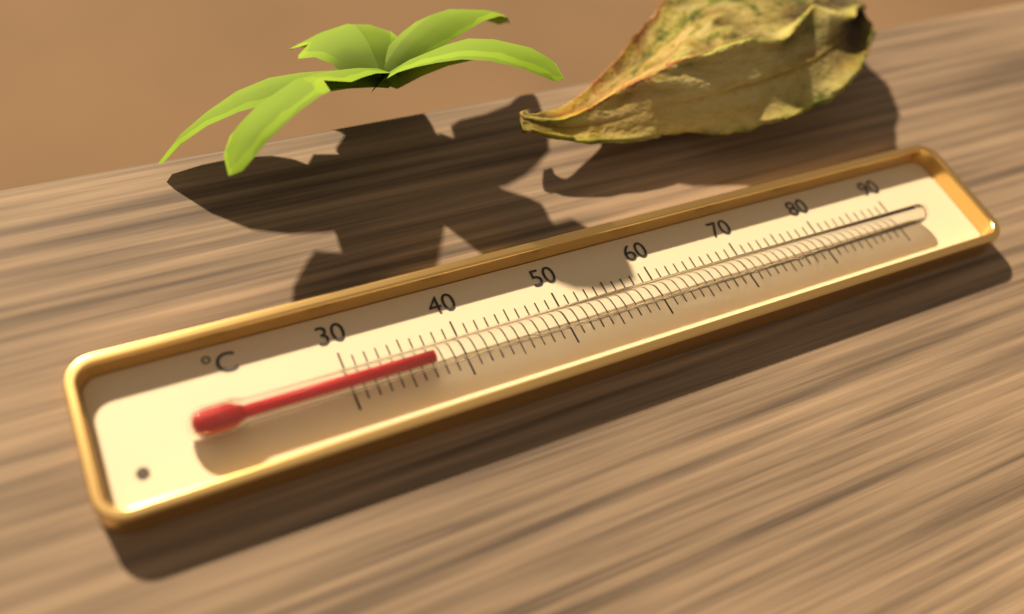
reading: 37 °C
